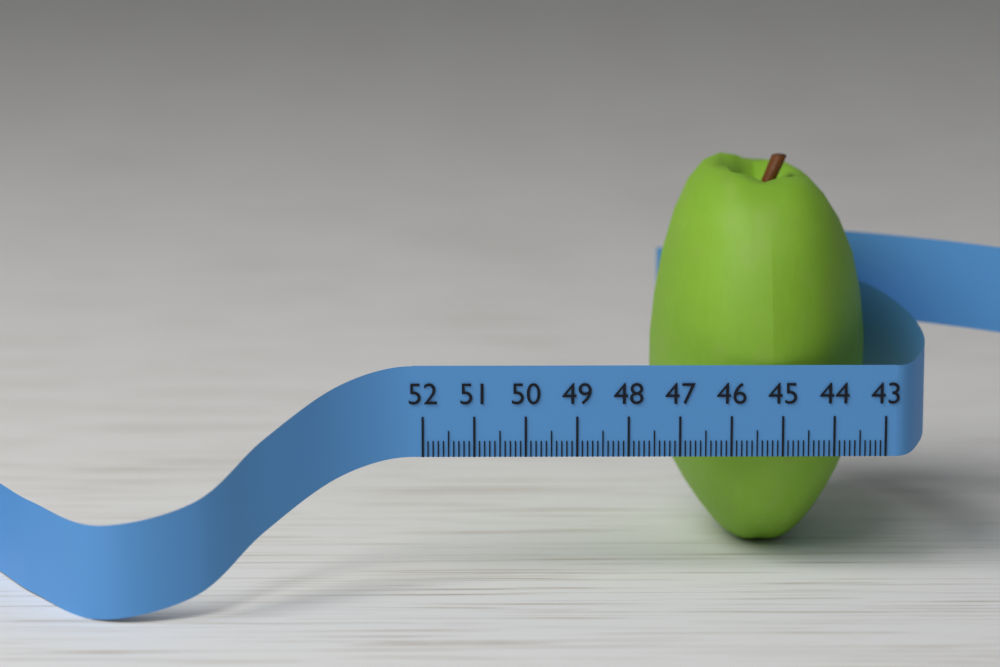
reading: 47.4 (no unit)
